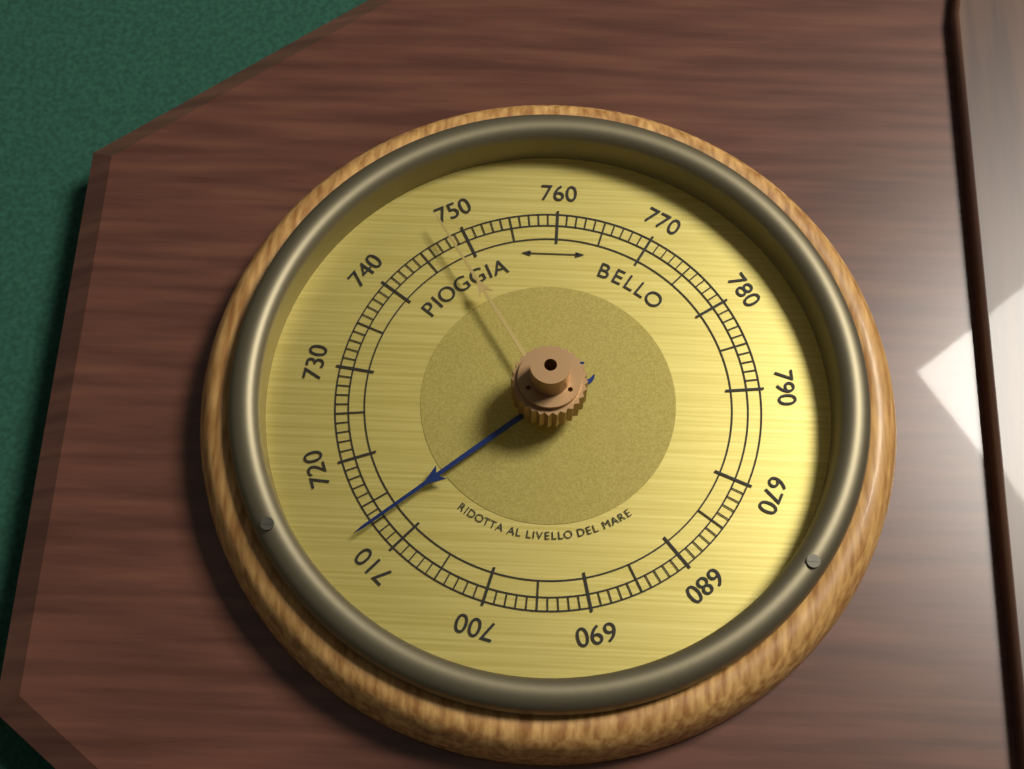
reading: 713 (no unit)
